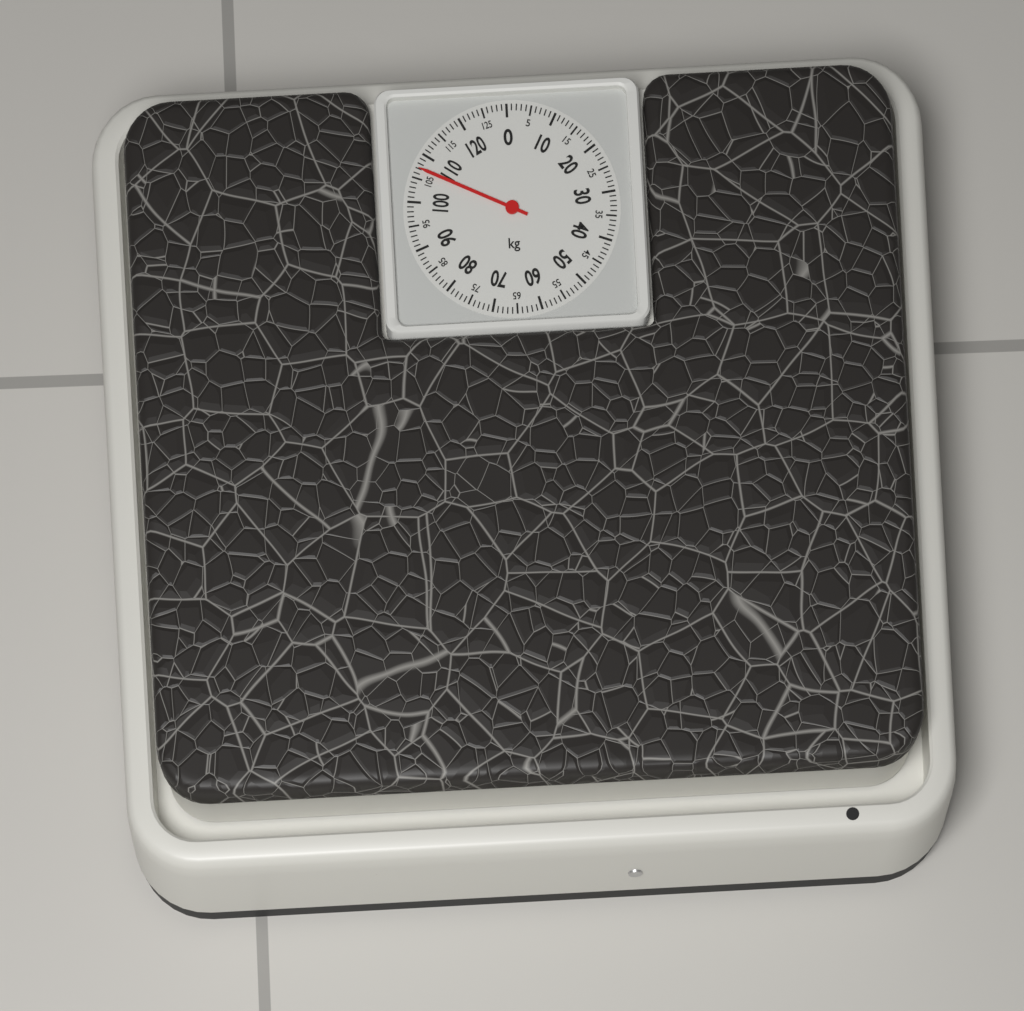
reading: 107 kg
